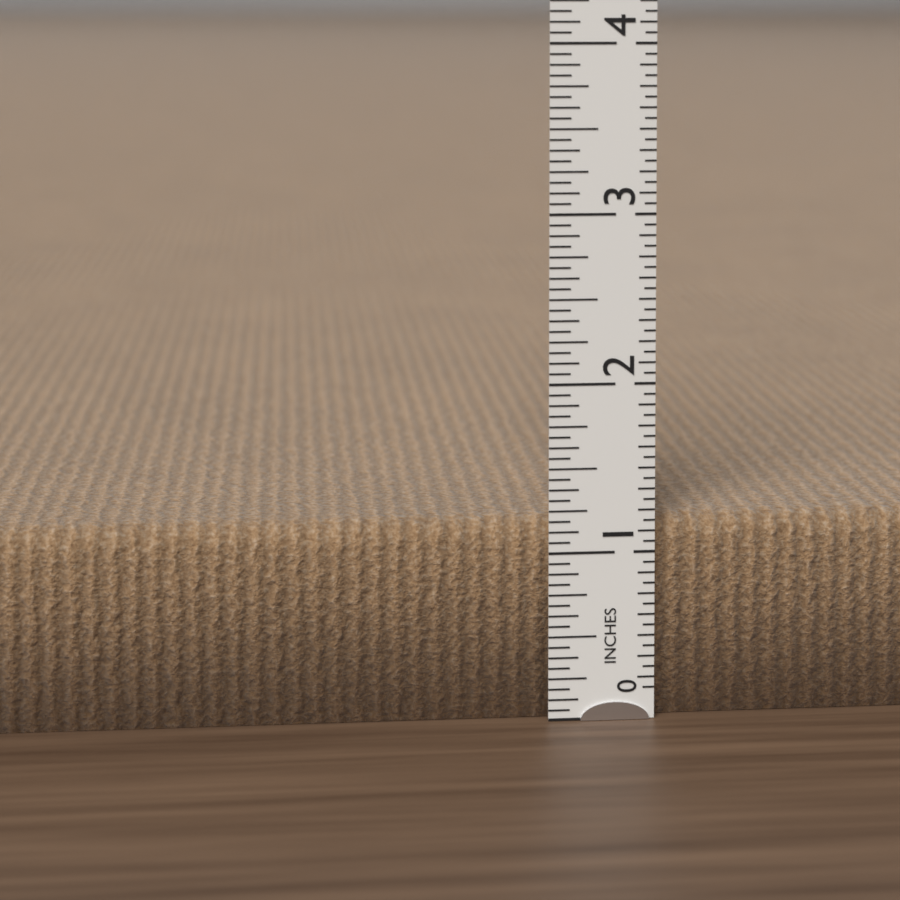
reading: 1.1875 in
